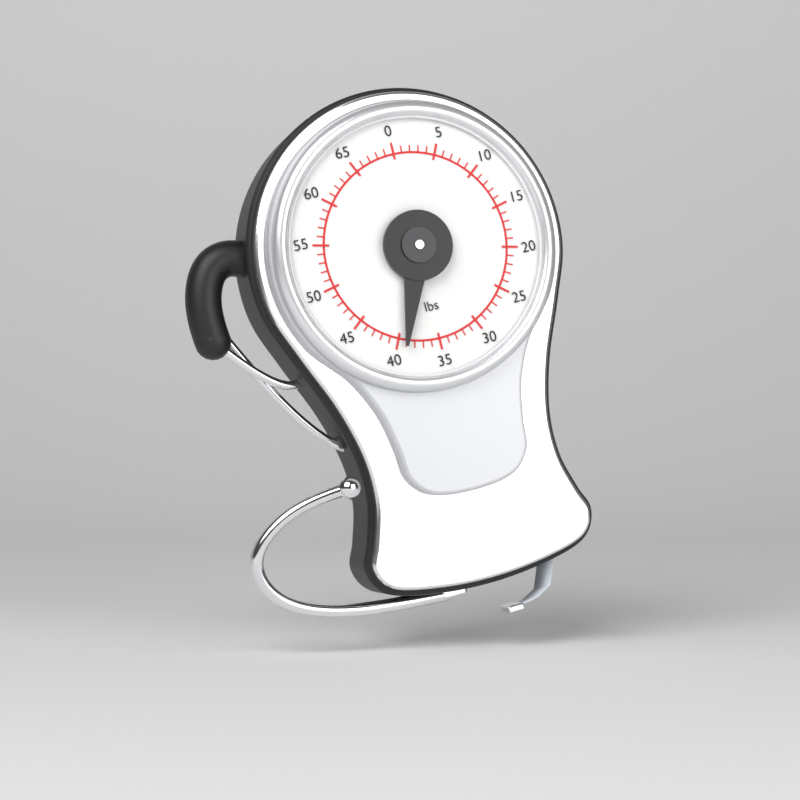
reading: 39 lbs
